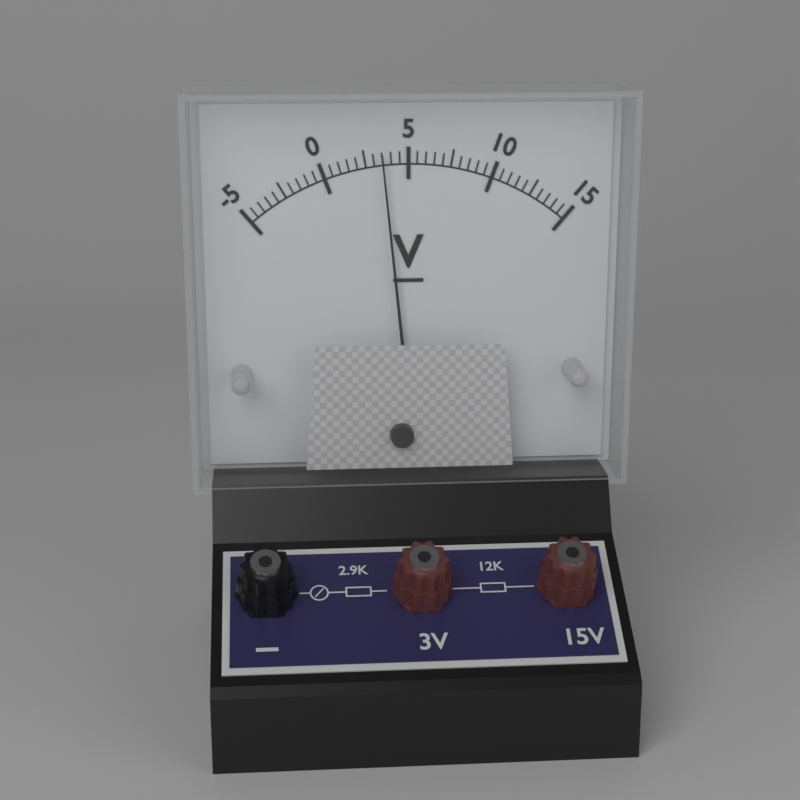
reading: 3.5 V
